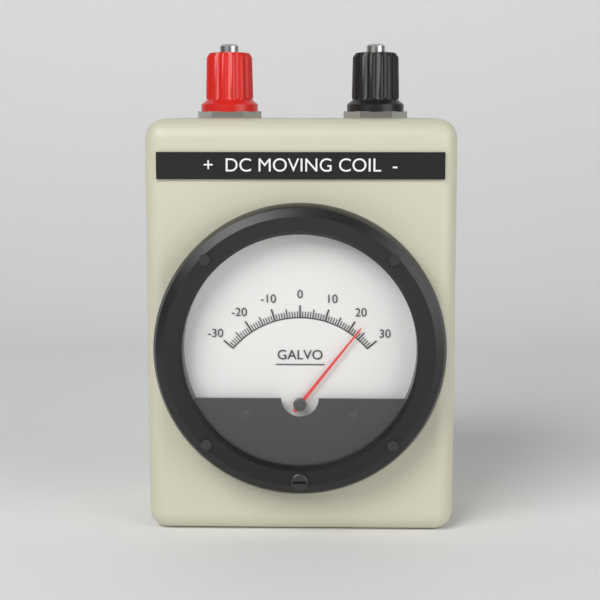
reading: 23 (no unit)
